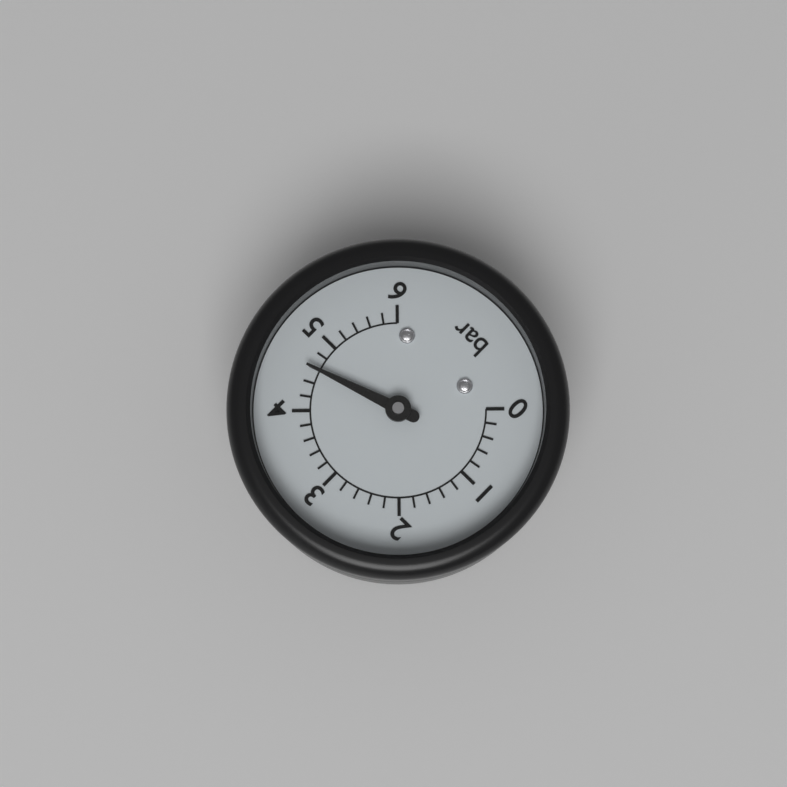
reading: 4.6 bar
